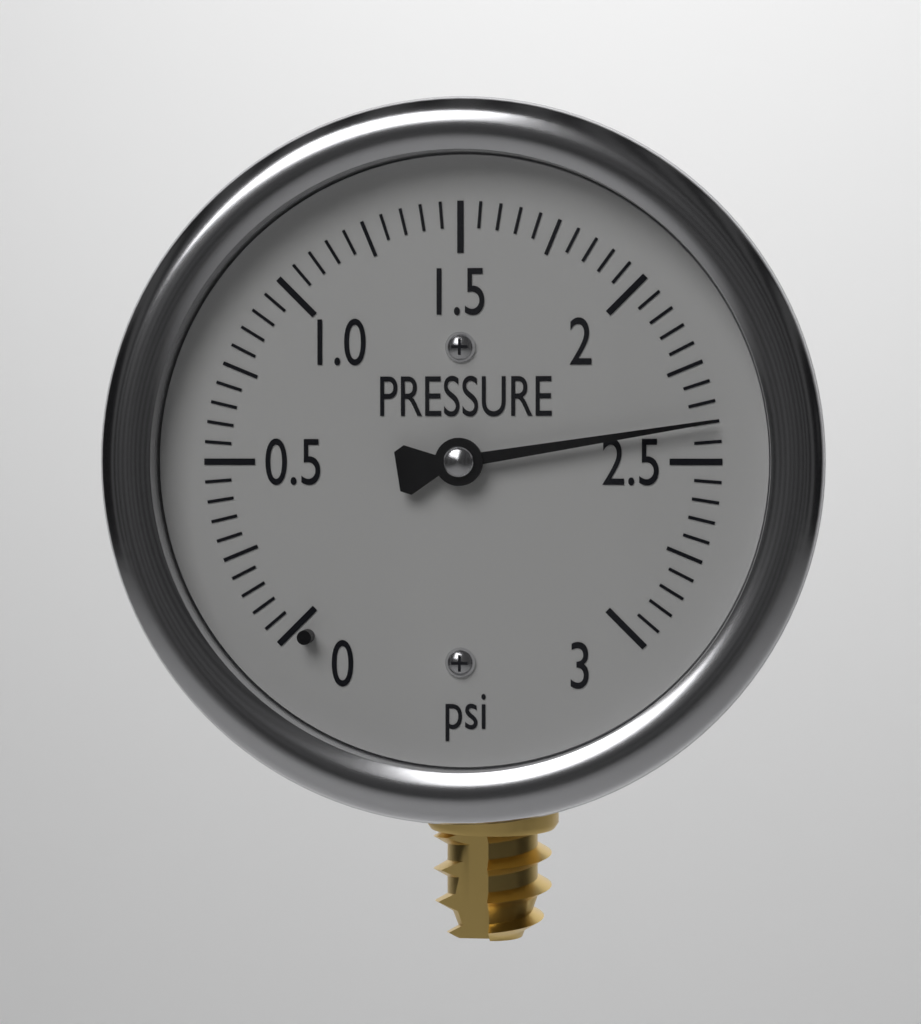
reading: 2.40 psi
